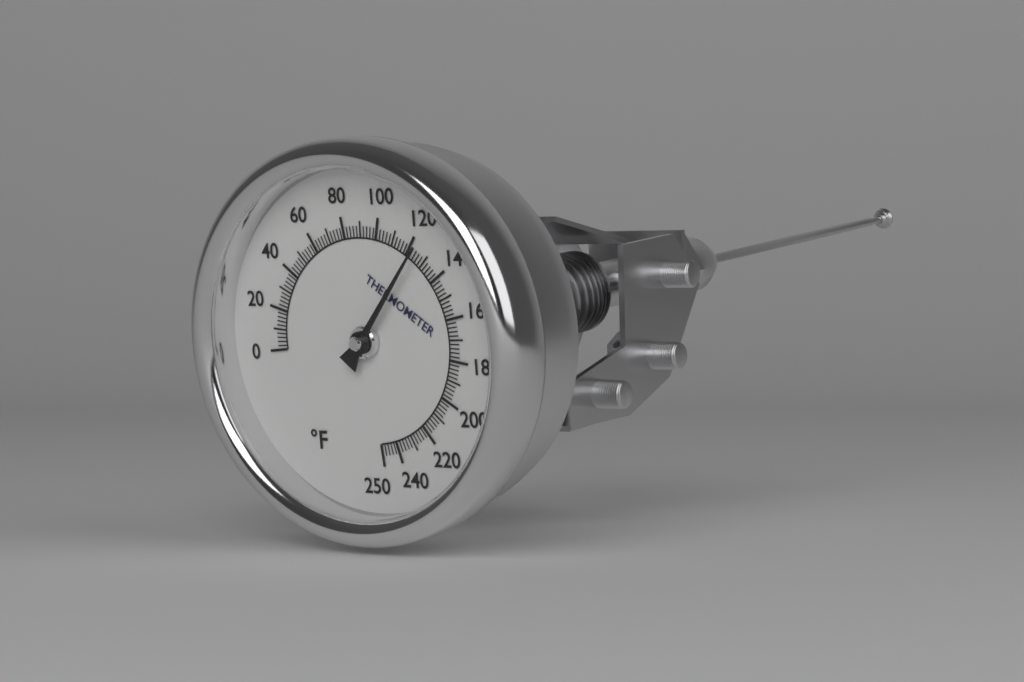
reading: 124 °F
